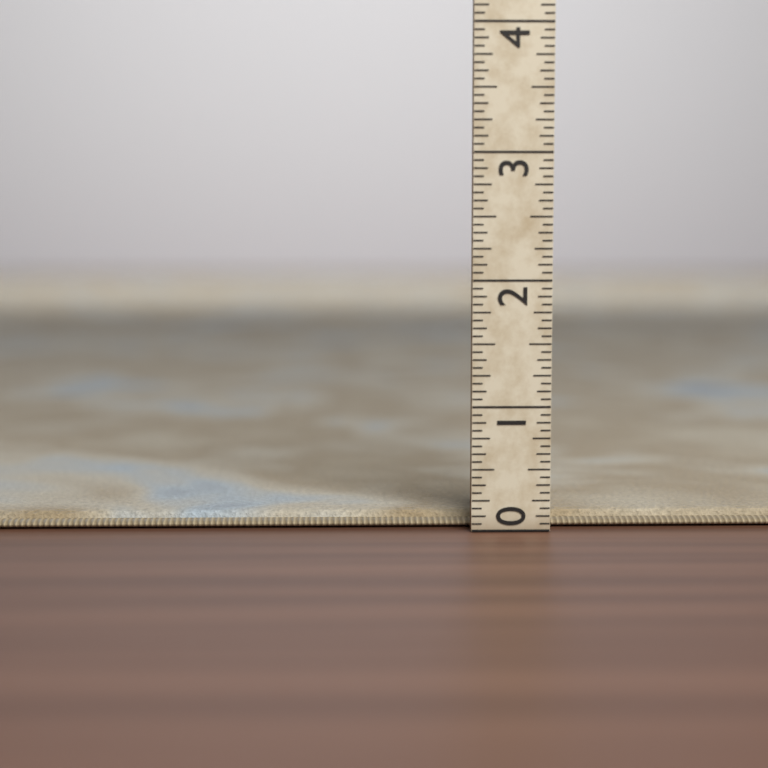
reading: 0.1250 (no unit)
